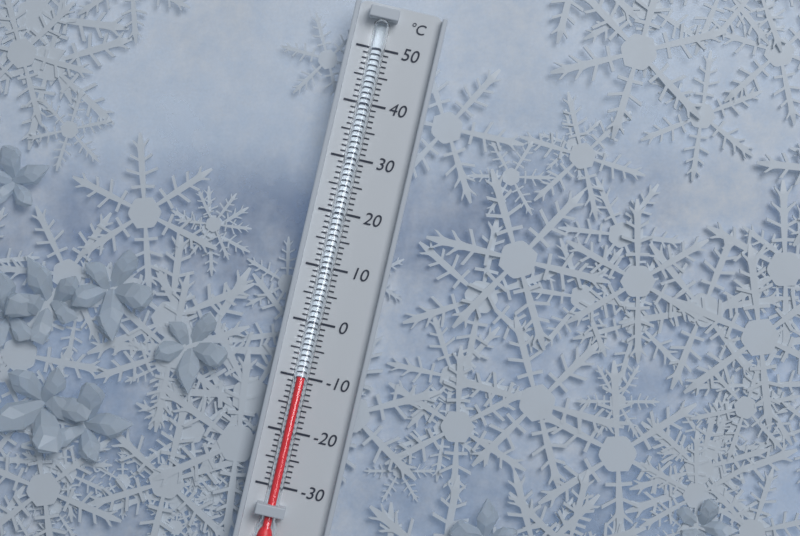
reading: -10 °C
